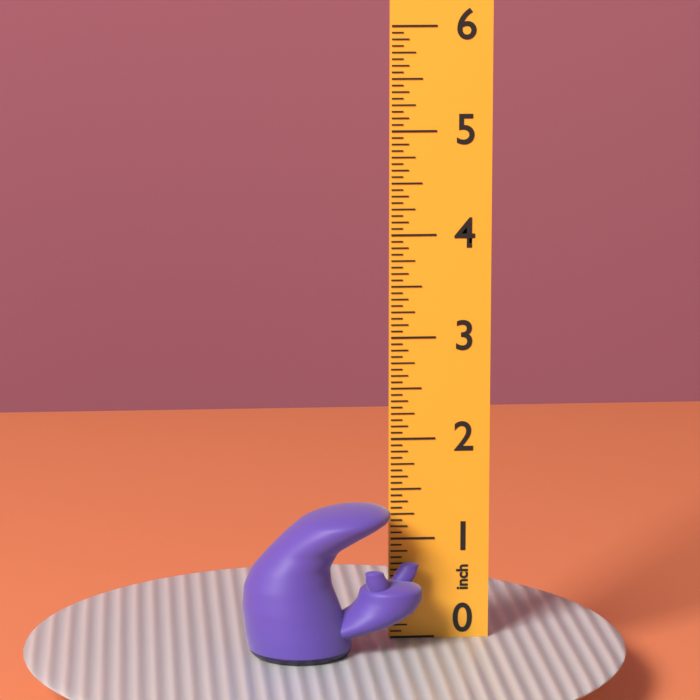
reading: 1.4375 inch
